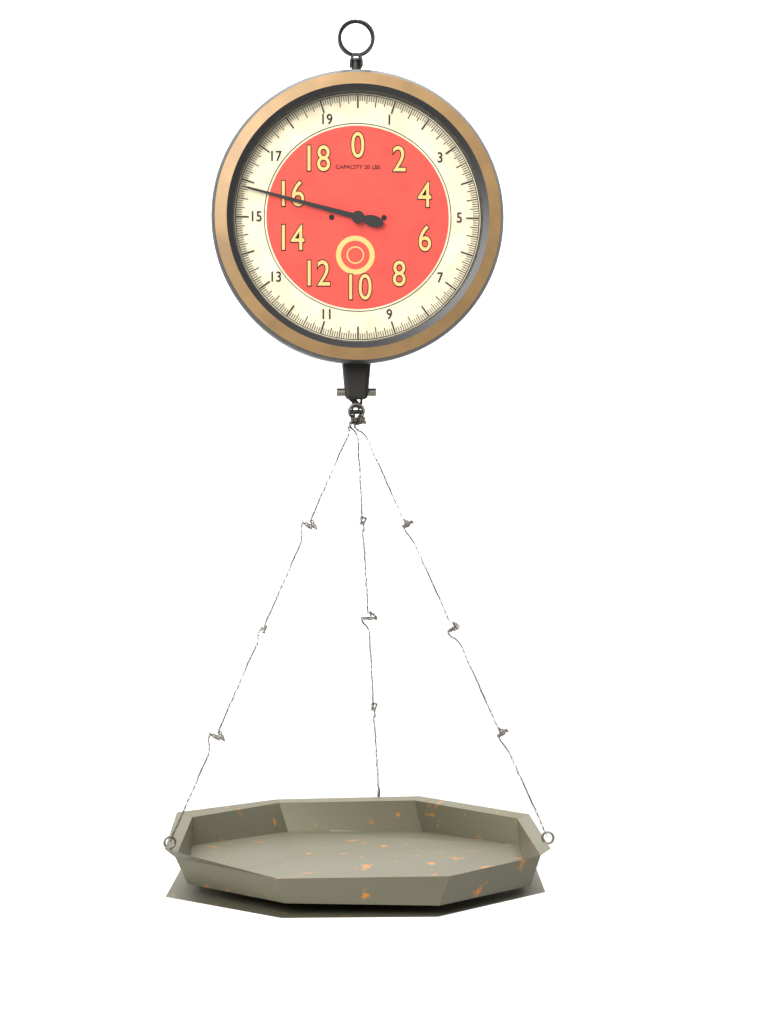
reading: 15.8125 lbs
